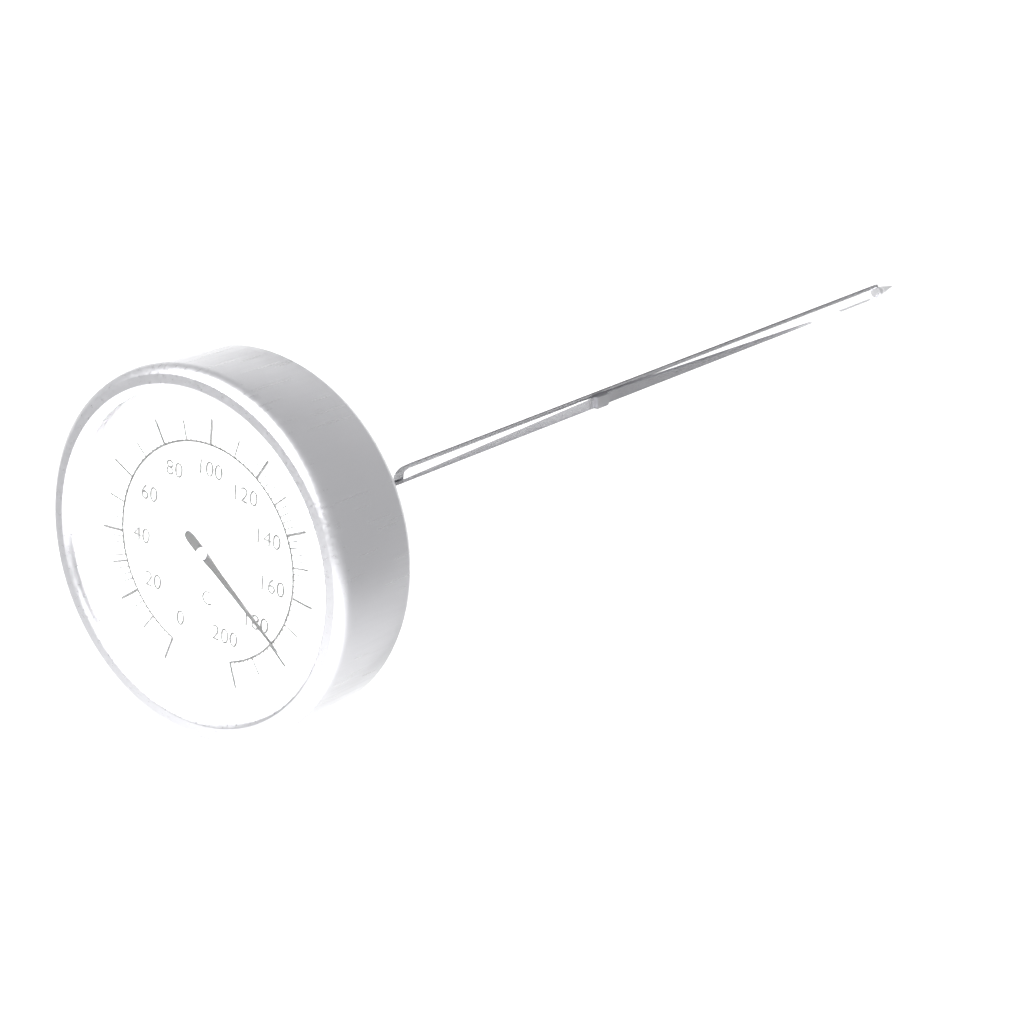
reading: 178 °C
